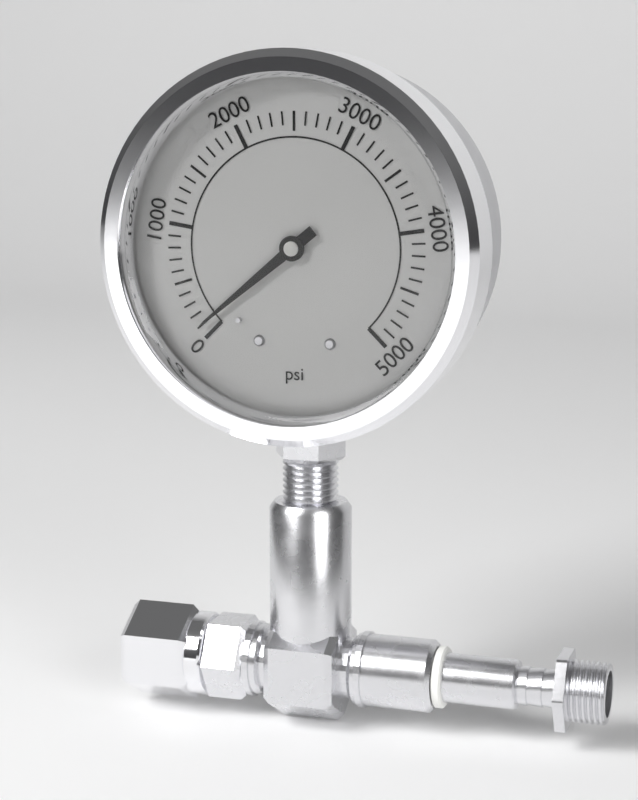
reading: 100 psi
